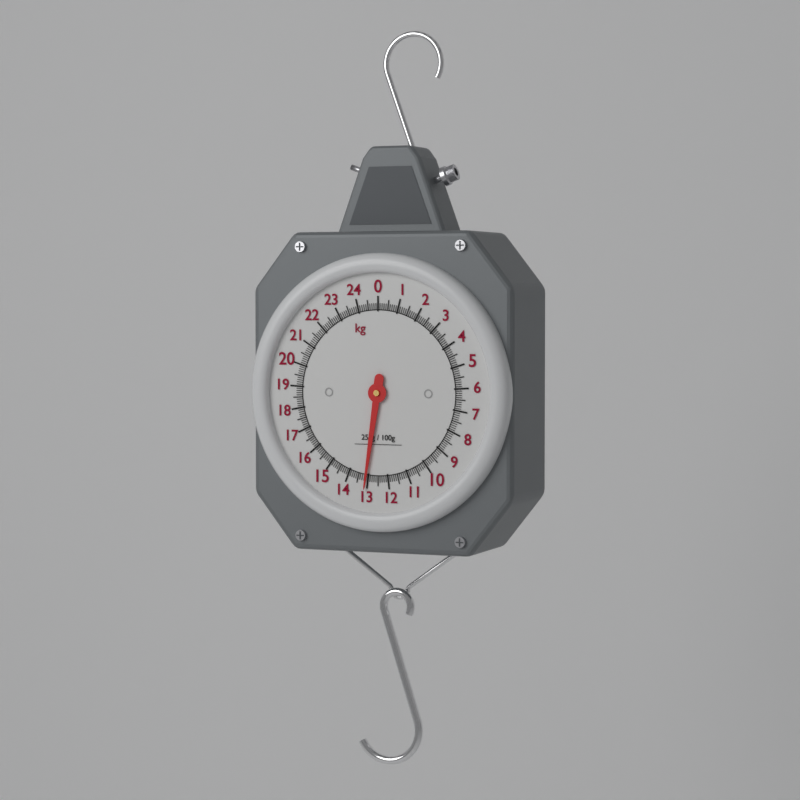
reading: 13.1 kg
